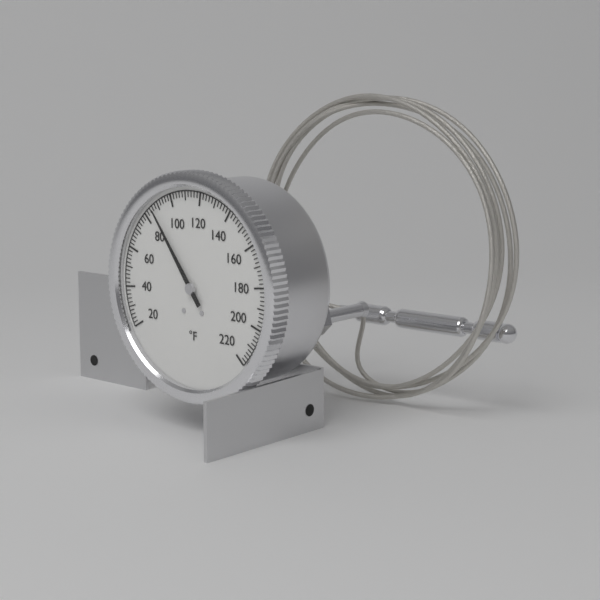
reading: 86 °F
